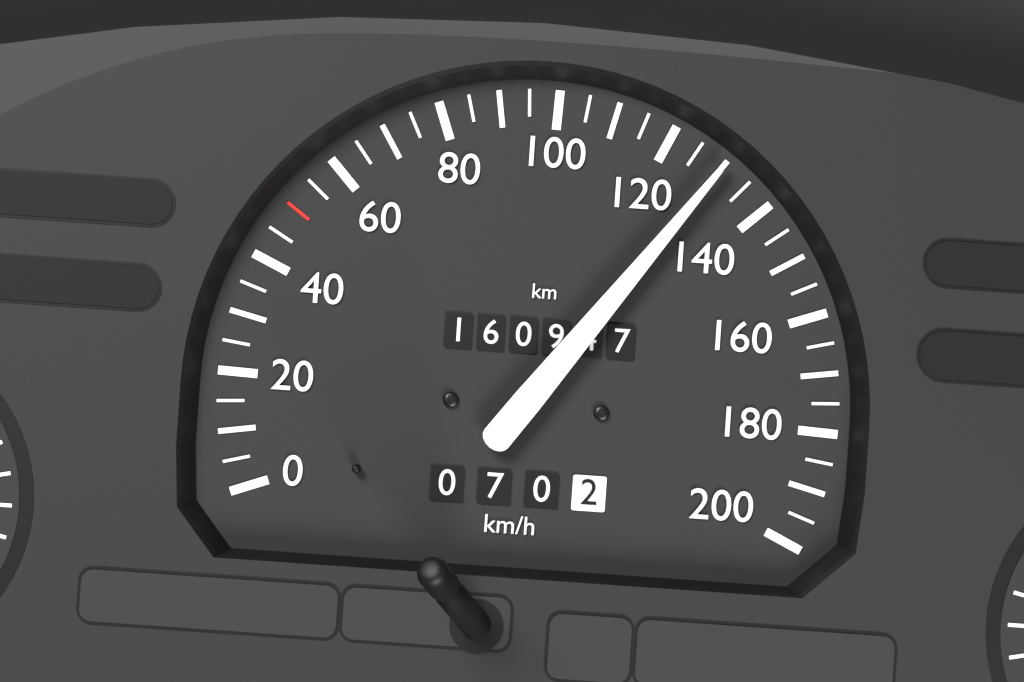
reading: 130 km/h
